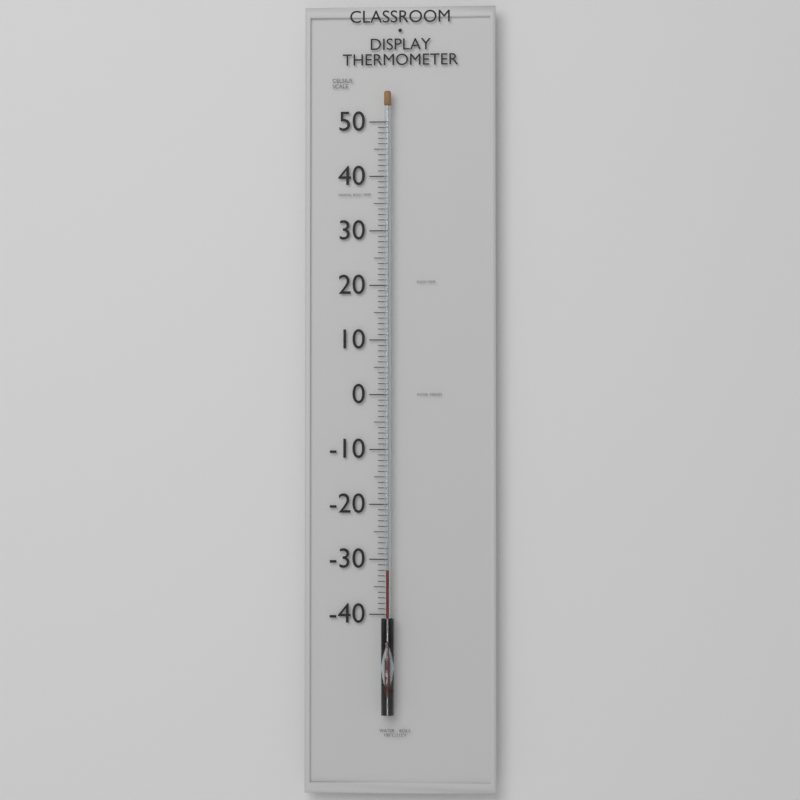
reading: -32 °C
